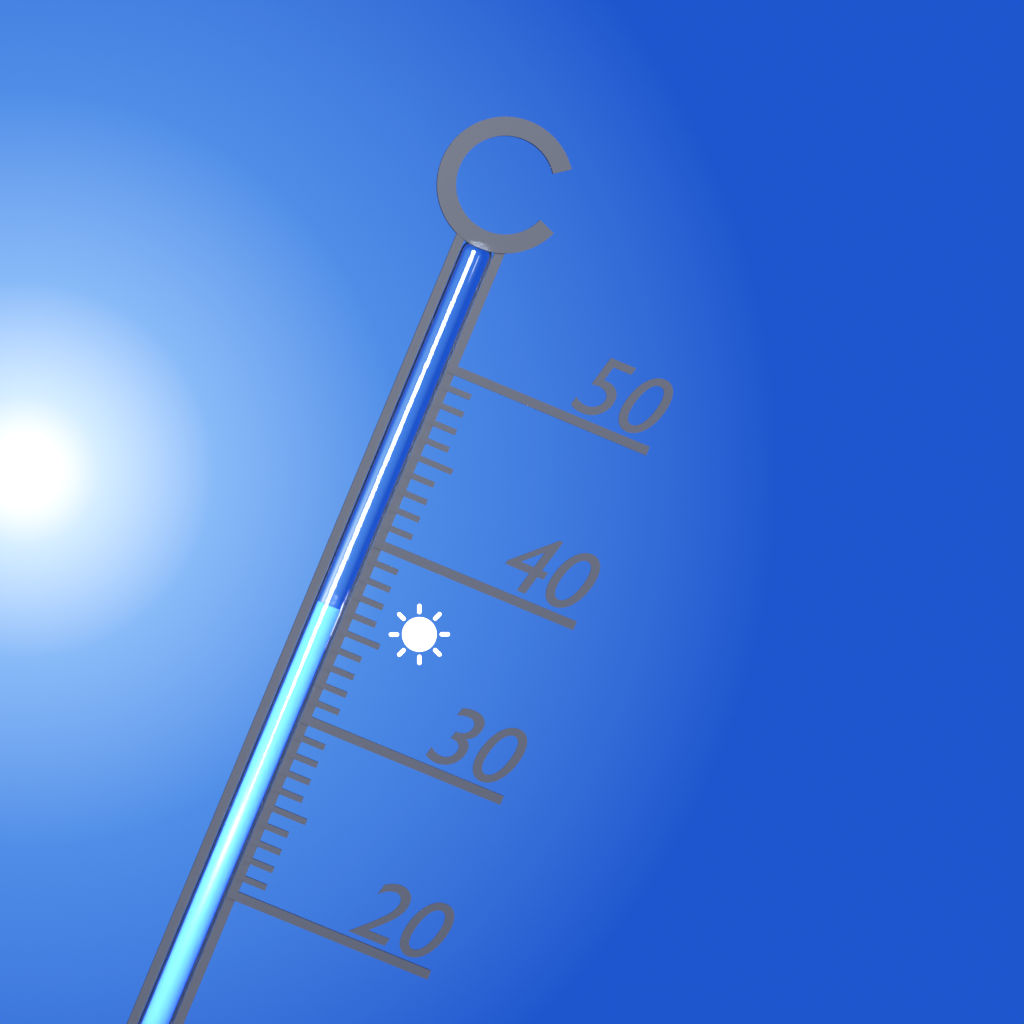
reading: 36 °C
